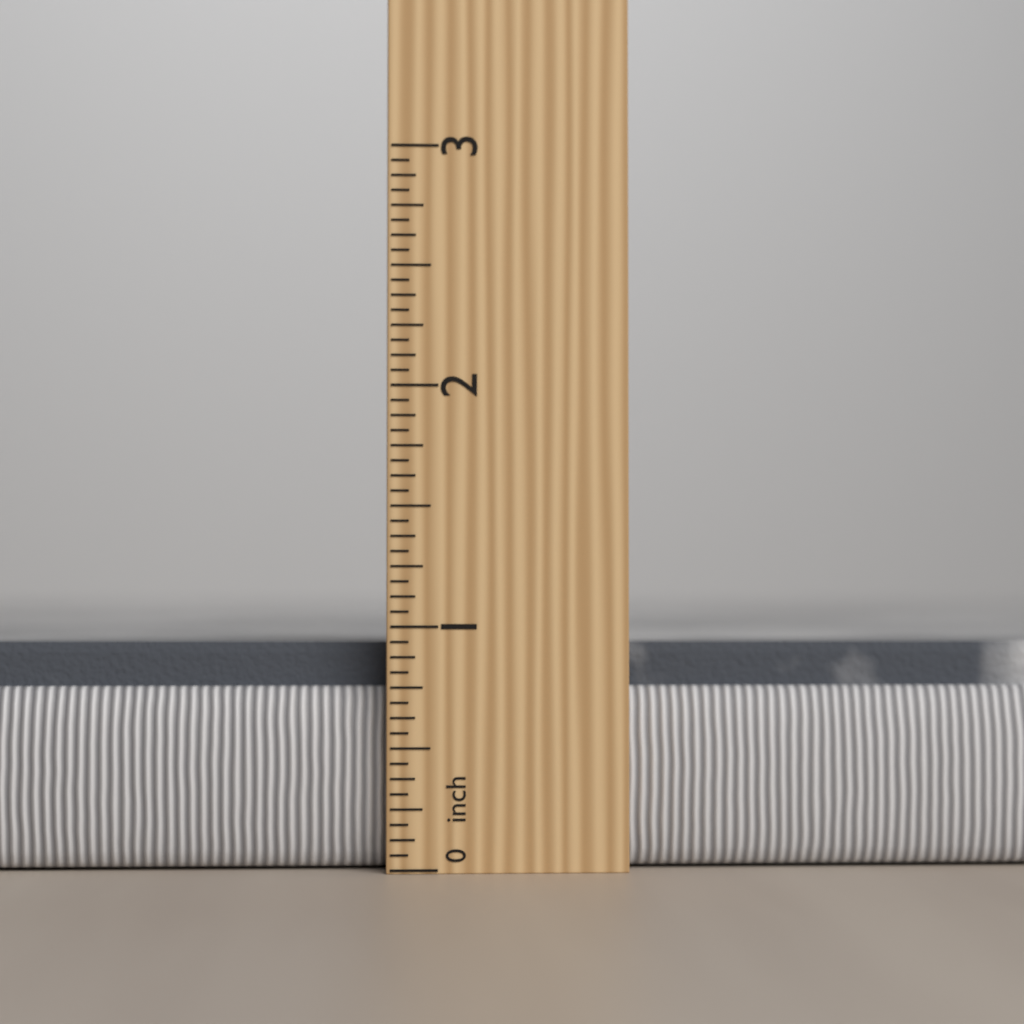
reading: 0.9375 in
